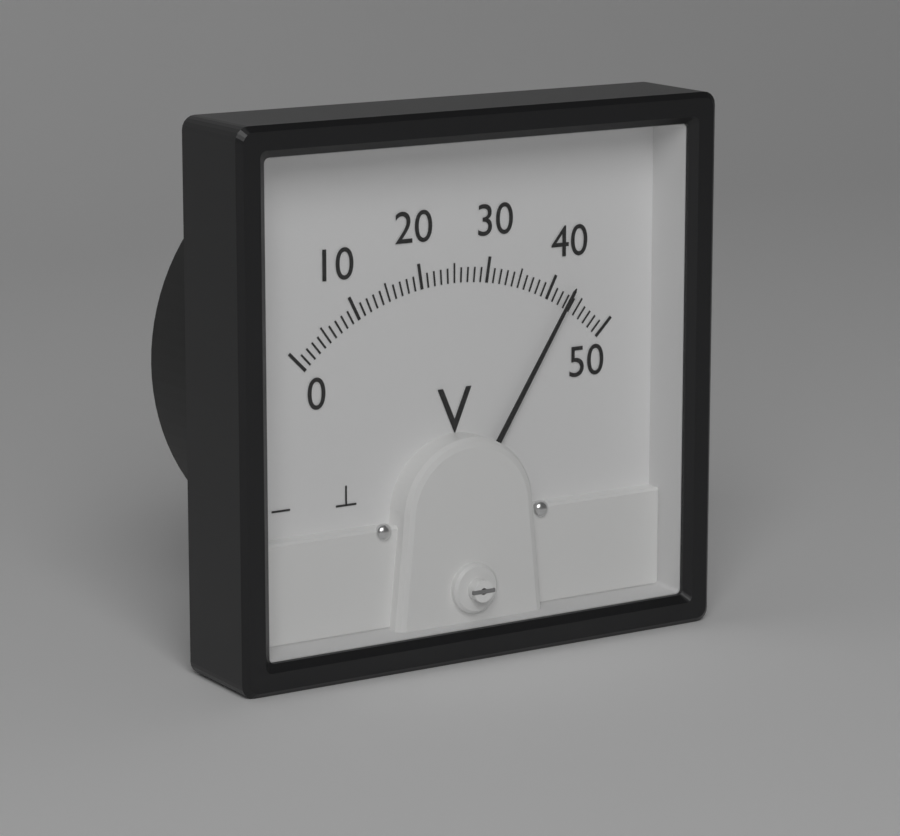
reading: 43 V
